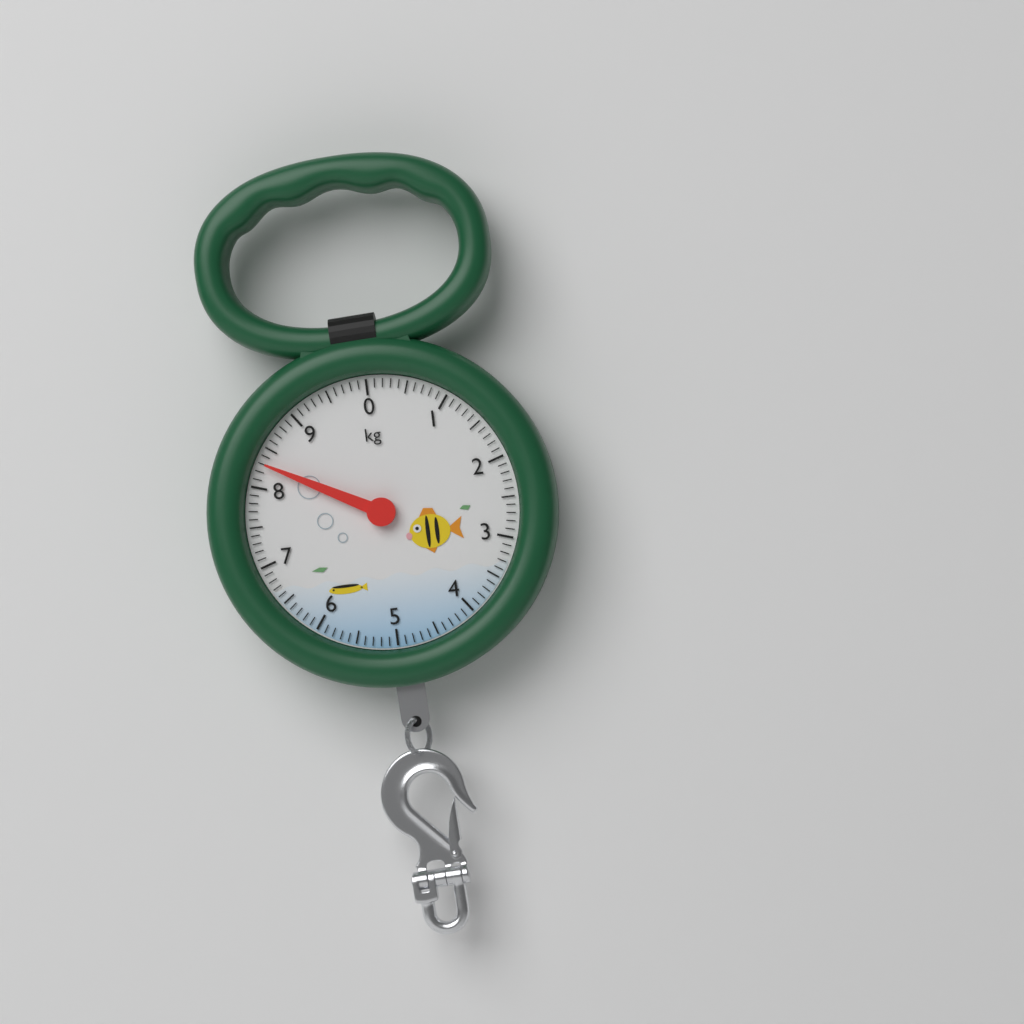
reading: 8.3 kg
